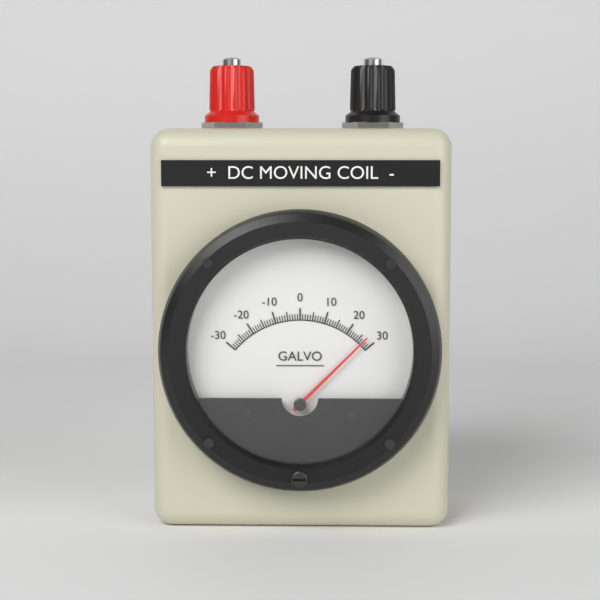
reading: 27 (no unit)
